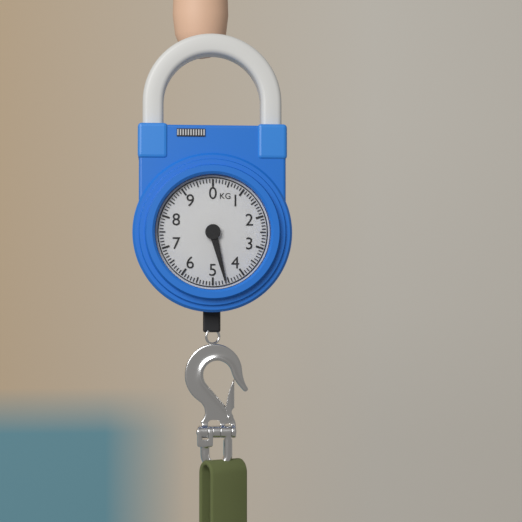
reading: 4.6 kg
